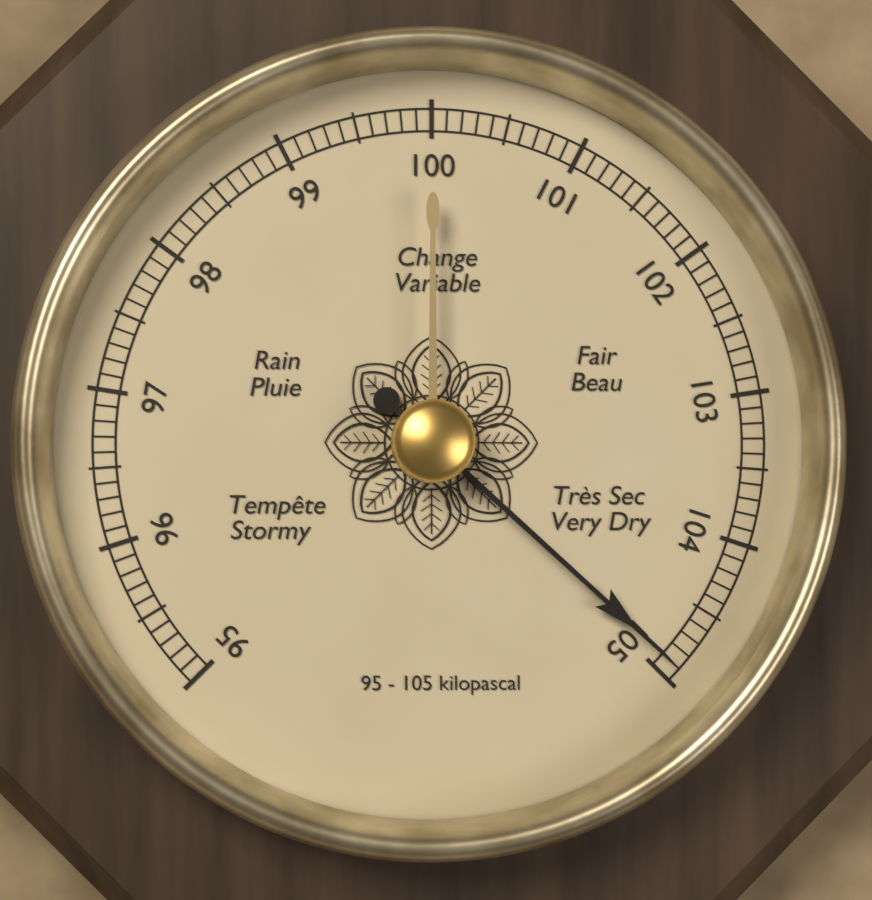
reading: 104.9 kPa
